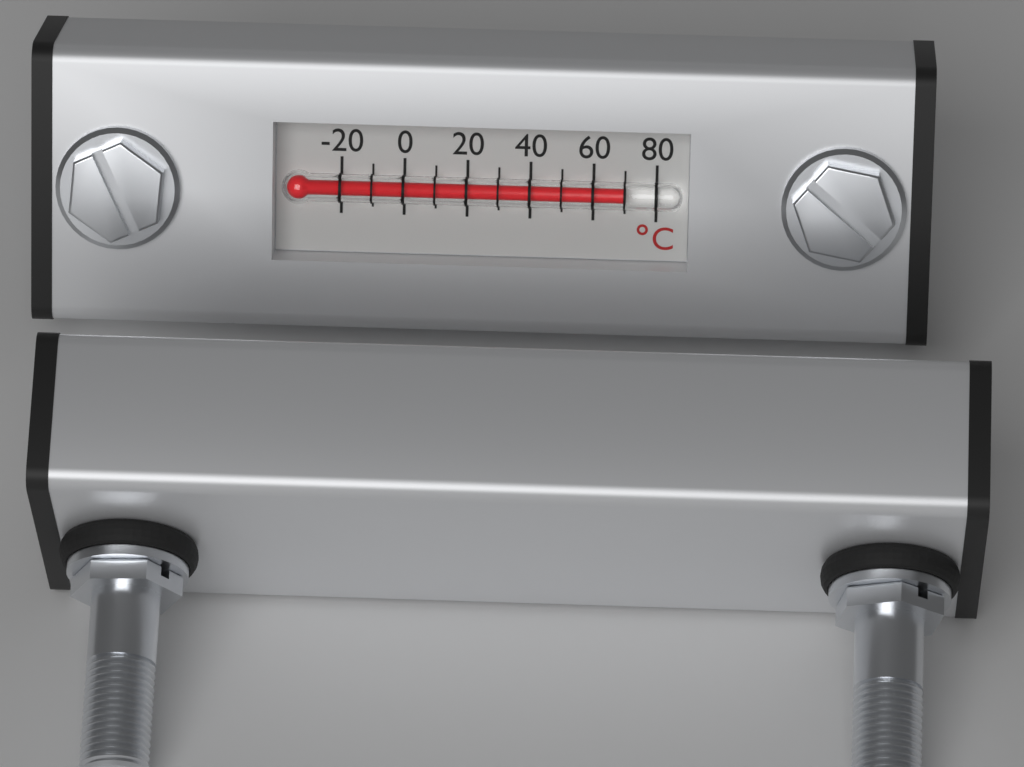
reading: 70 °C
